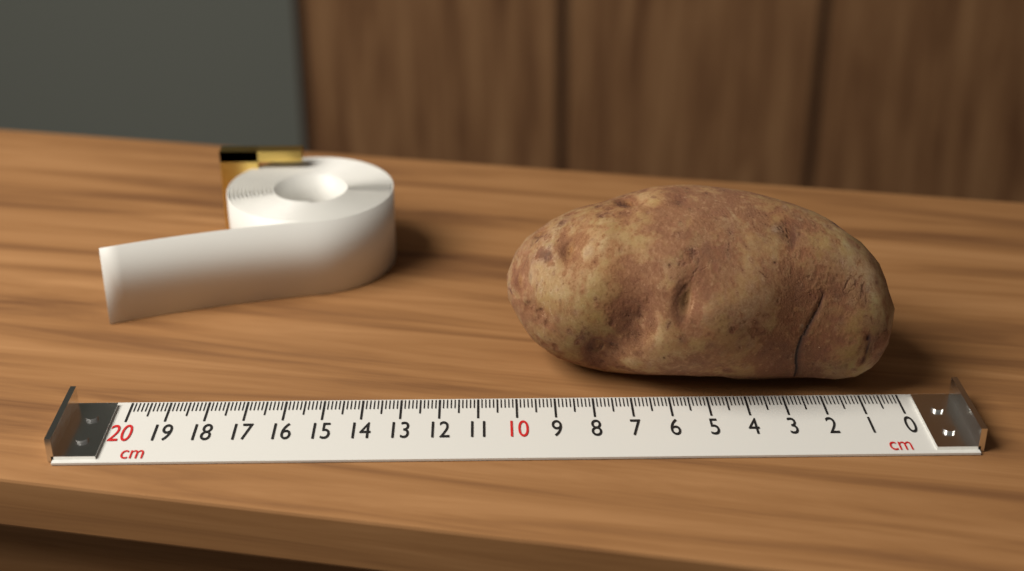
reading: 10.2 cm
